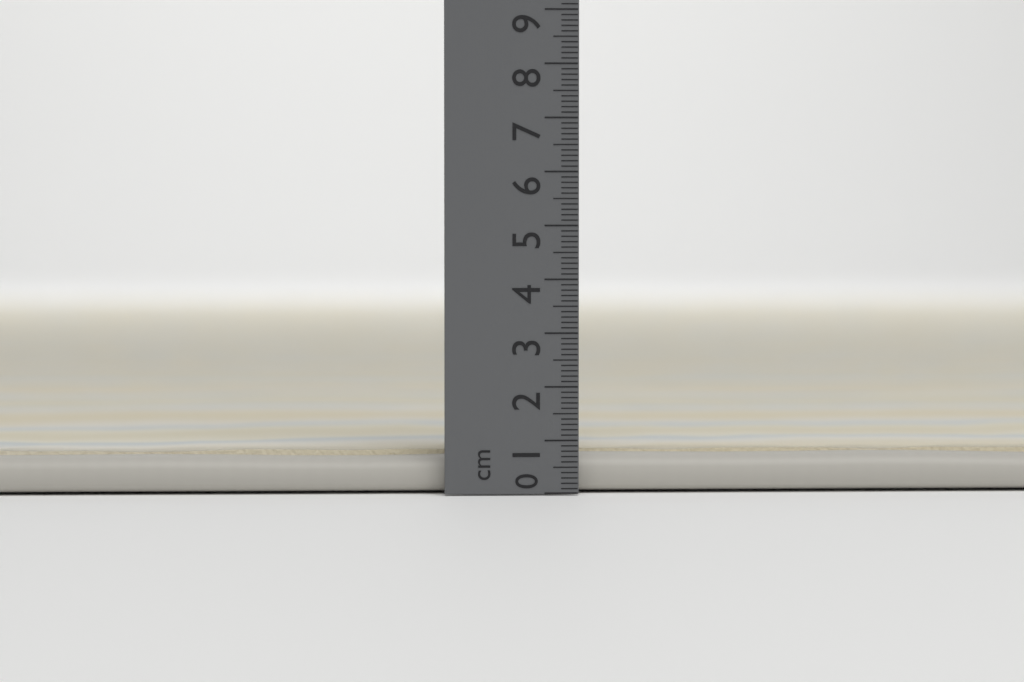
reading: 0.8 cm
